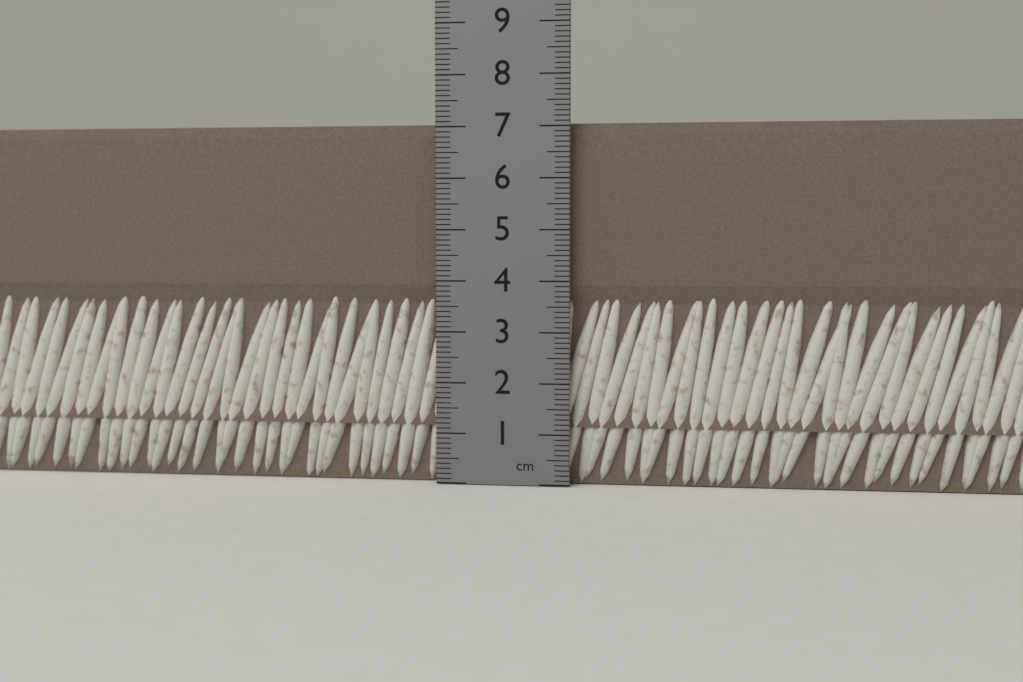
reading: 7.1 cm
